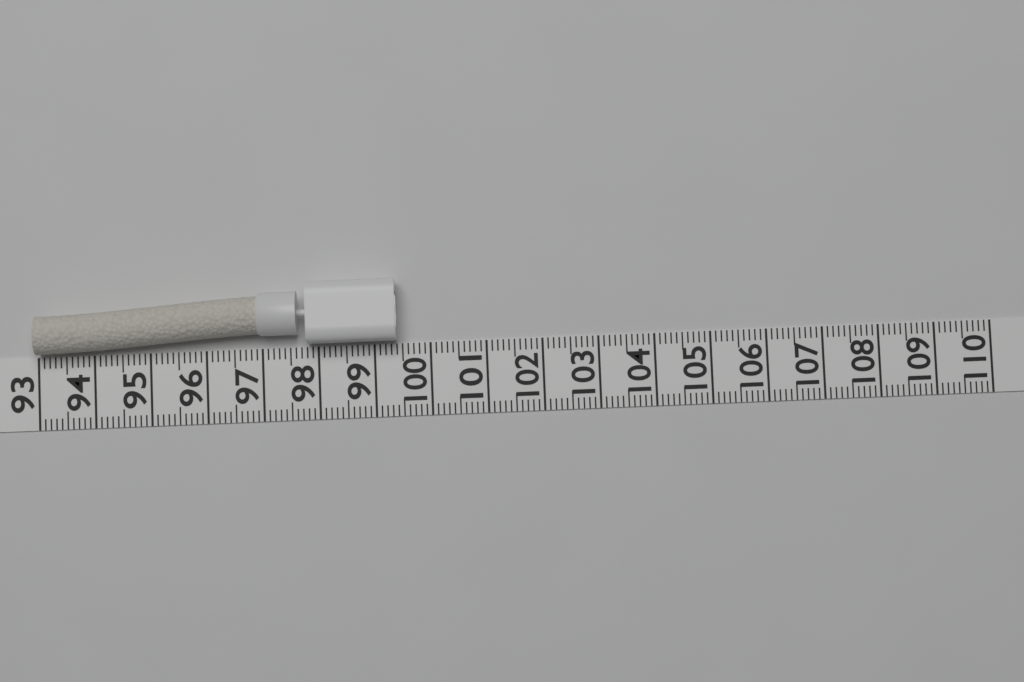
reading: 99.4 (no unit)
